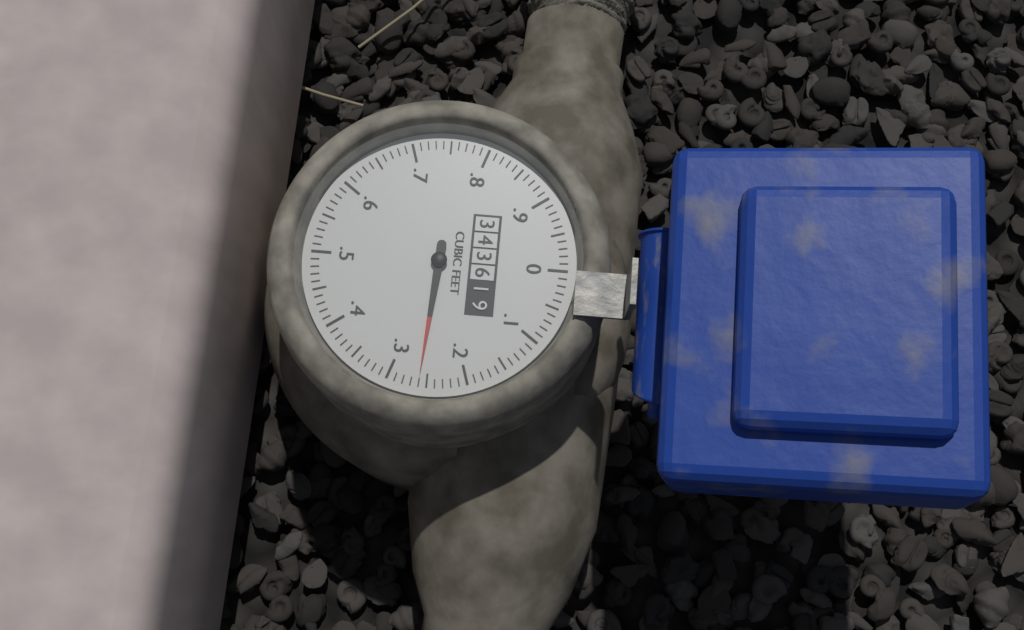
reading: 0.26 cubic feet
